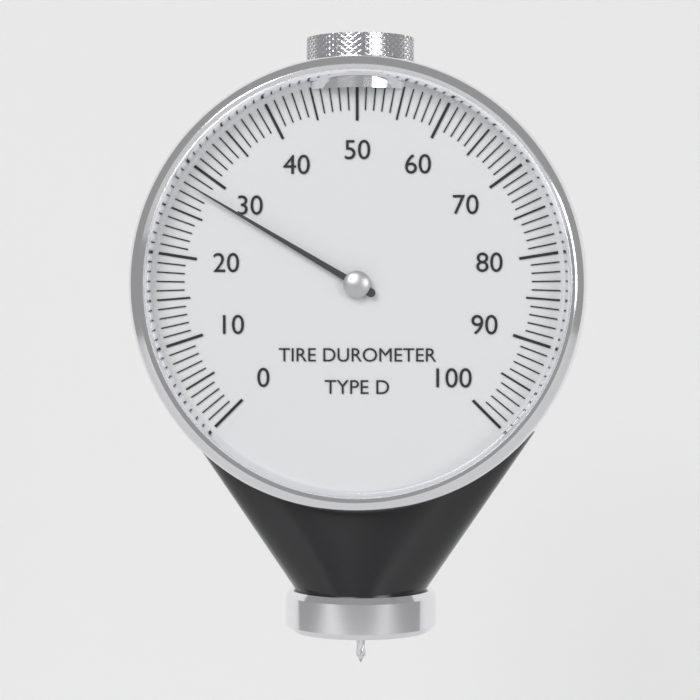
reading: 28 (no unit)
